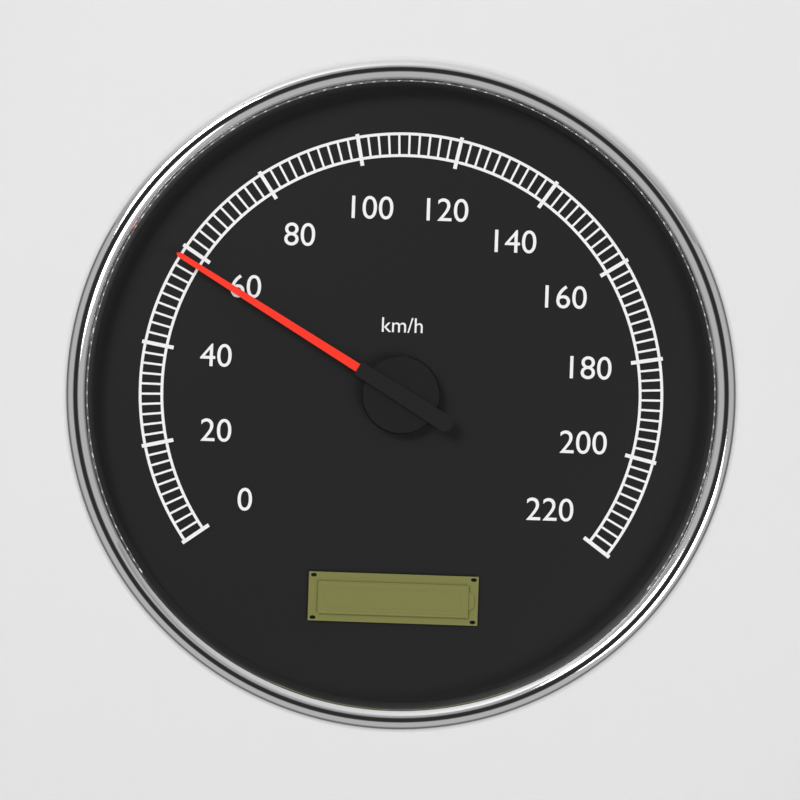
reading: 58 km/h
